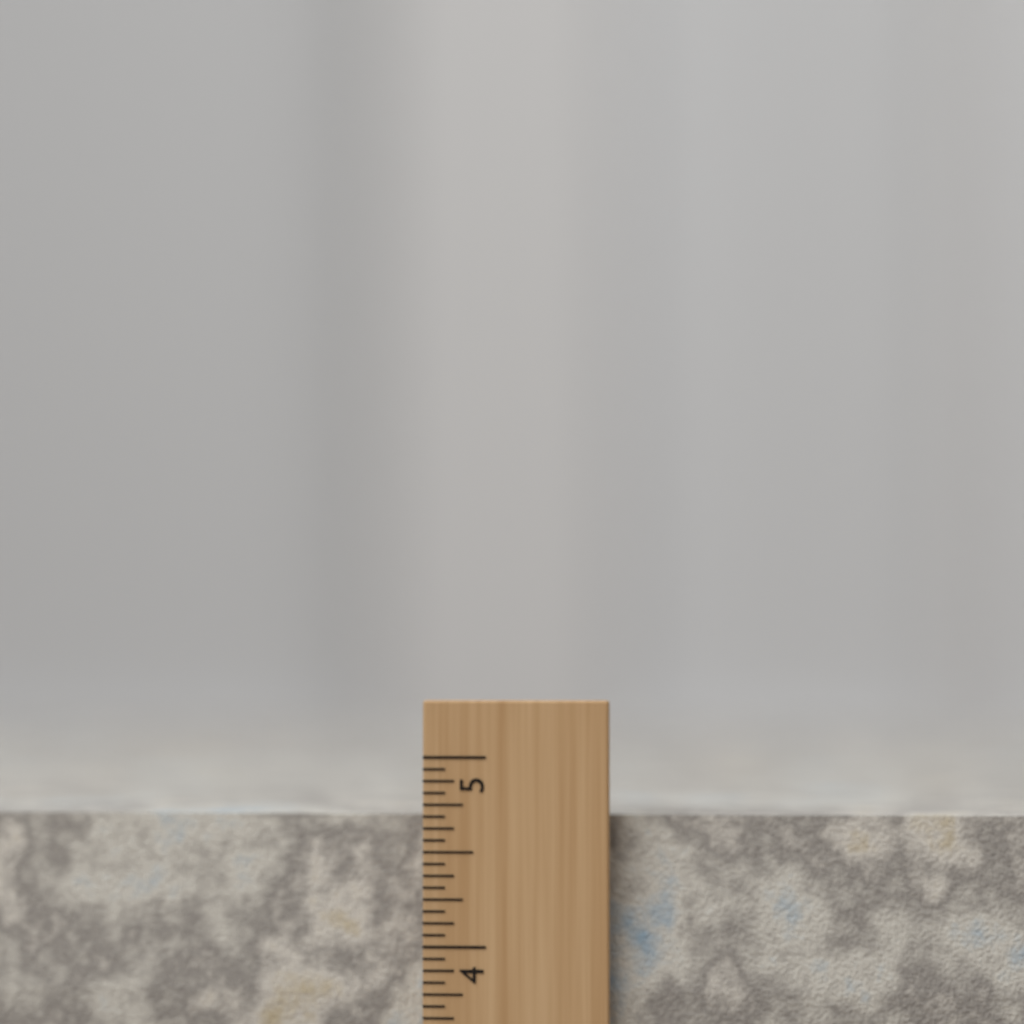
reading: 4.6875 inch
